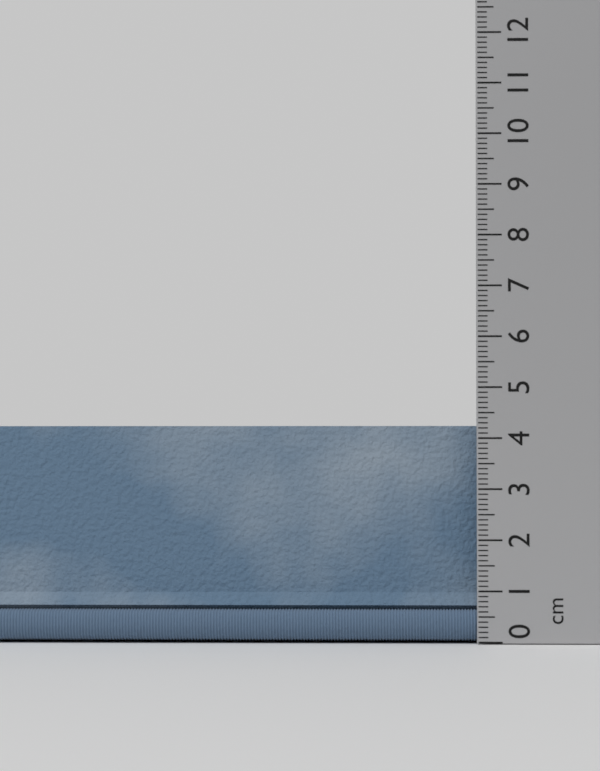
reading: 4.4 cm
